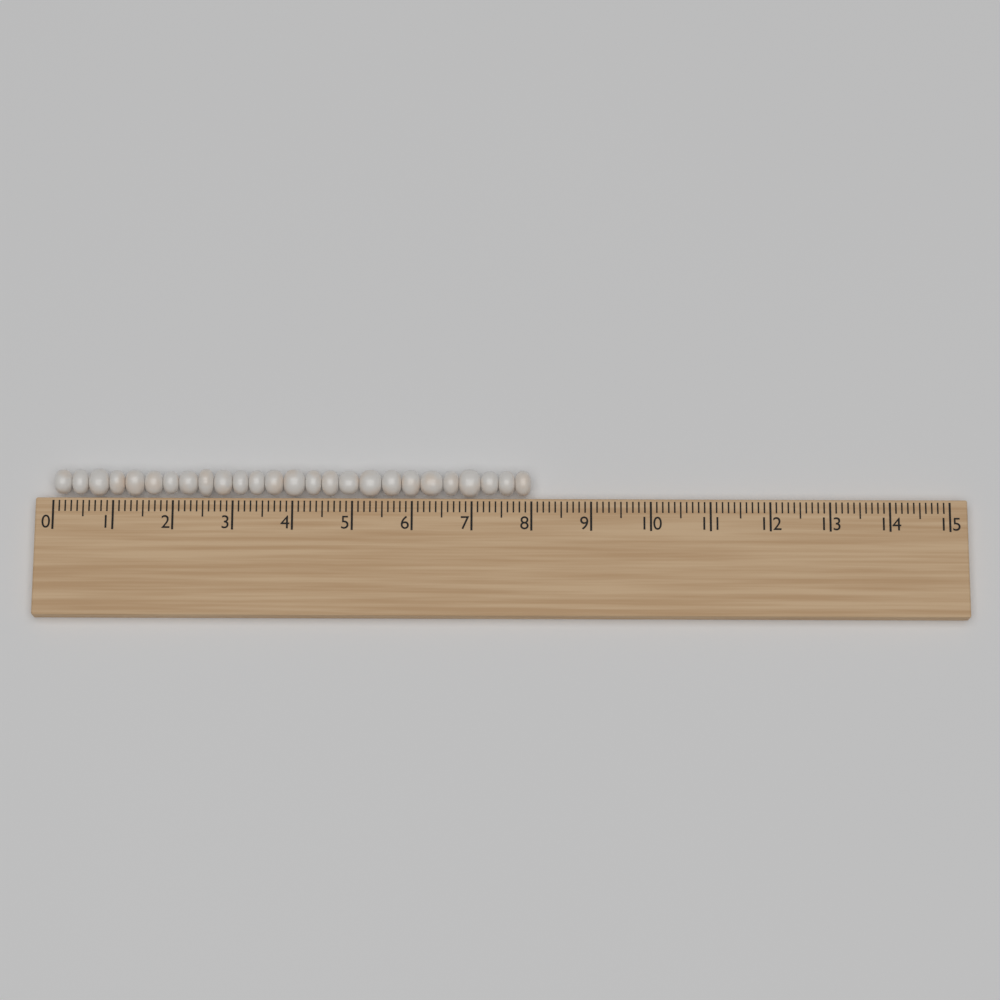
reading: 8.0 (no unit)
